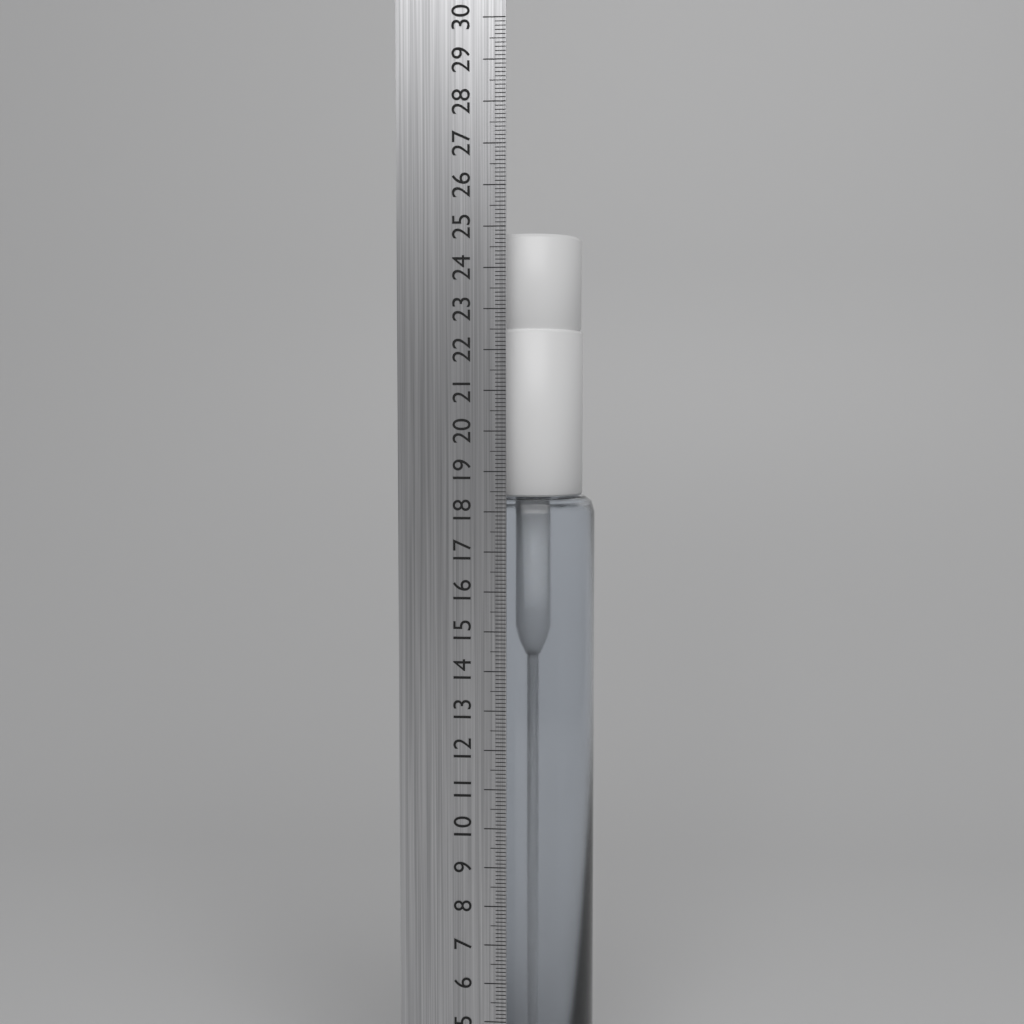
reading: 24.9 cm
